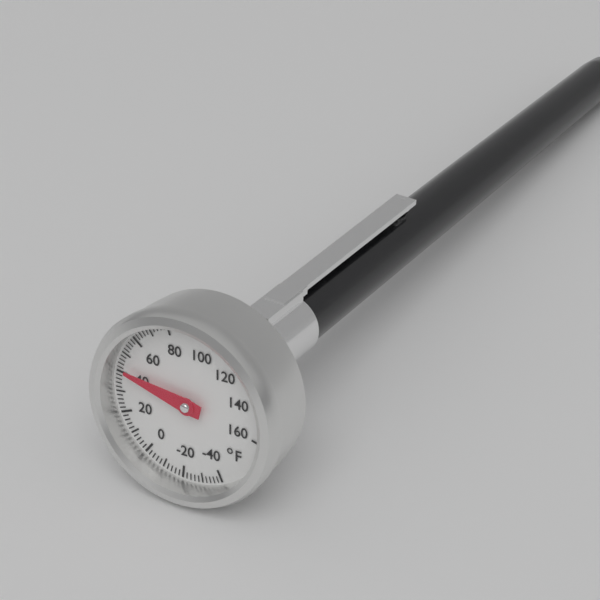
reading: 42 °F
